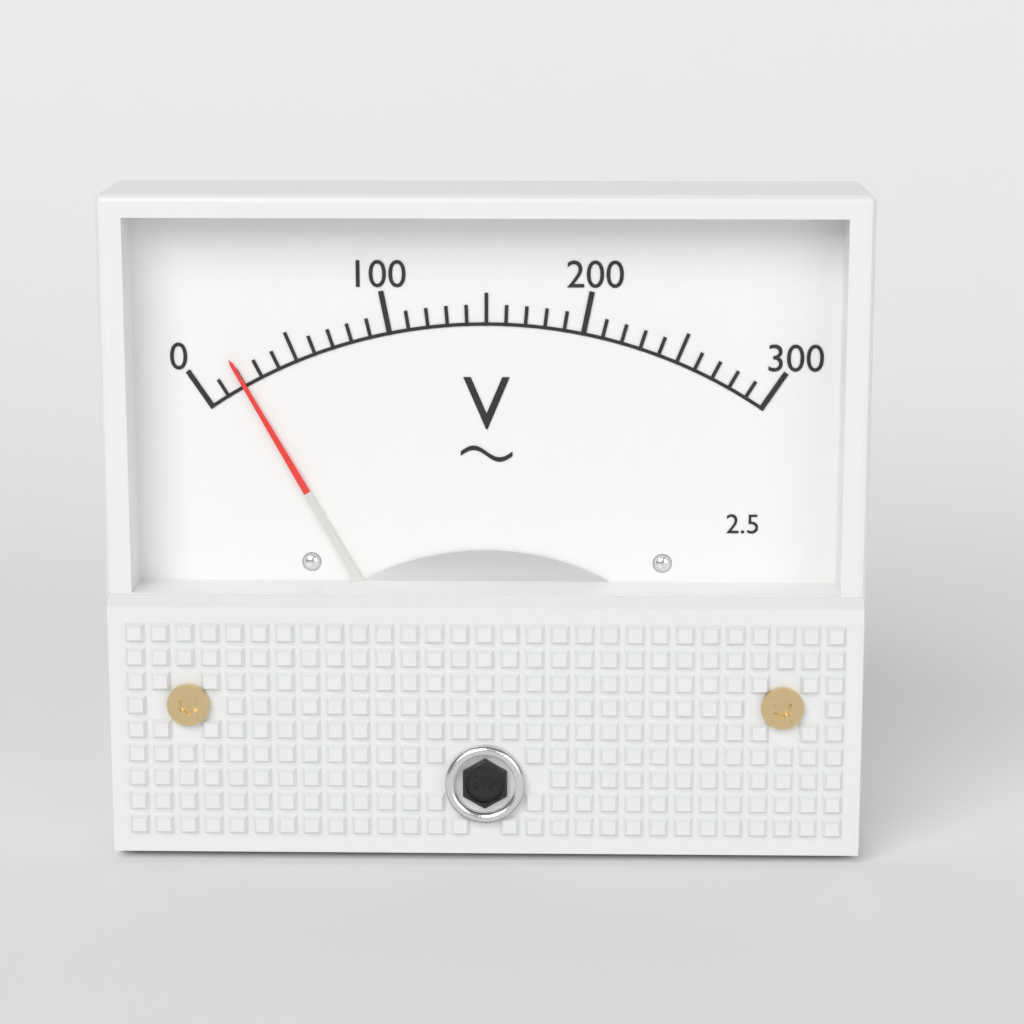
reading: 20 V
